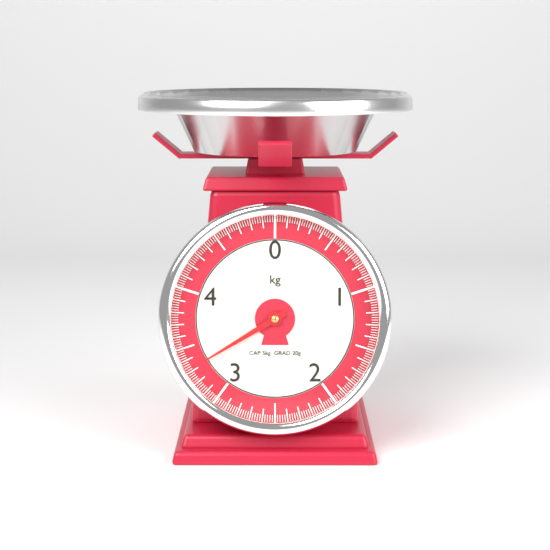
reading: 3.32 kg
